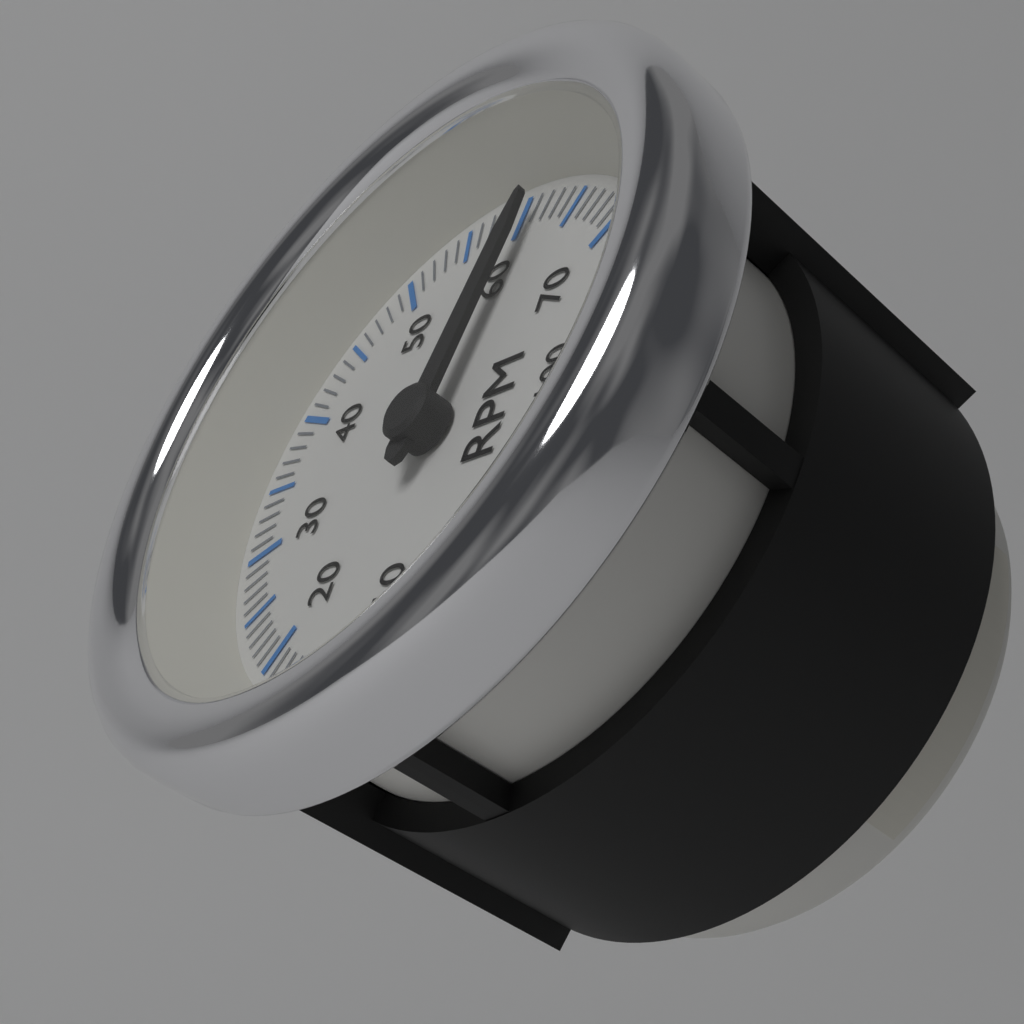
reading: 6100 RPM
